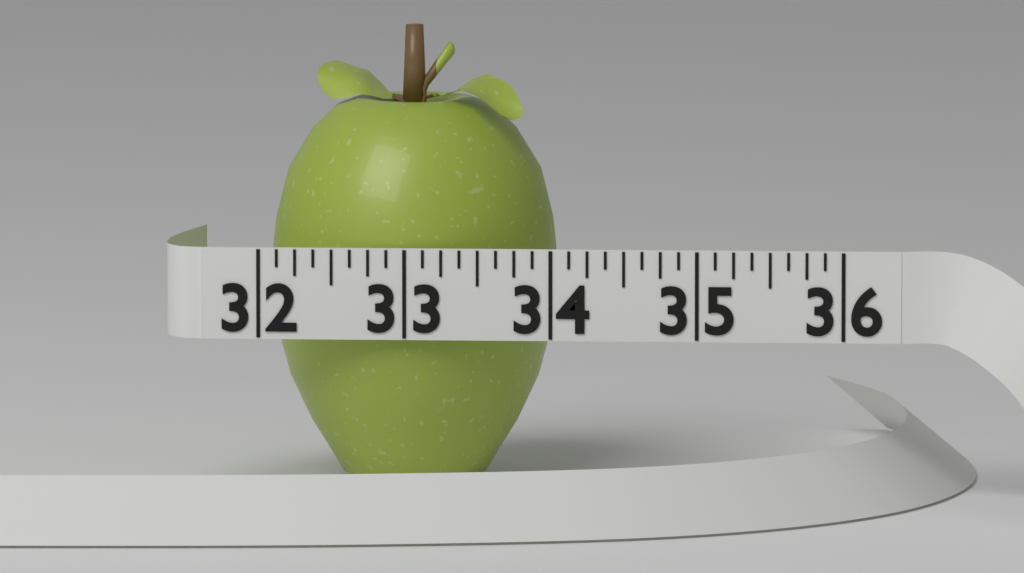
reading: 34.000 (no unit)
